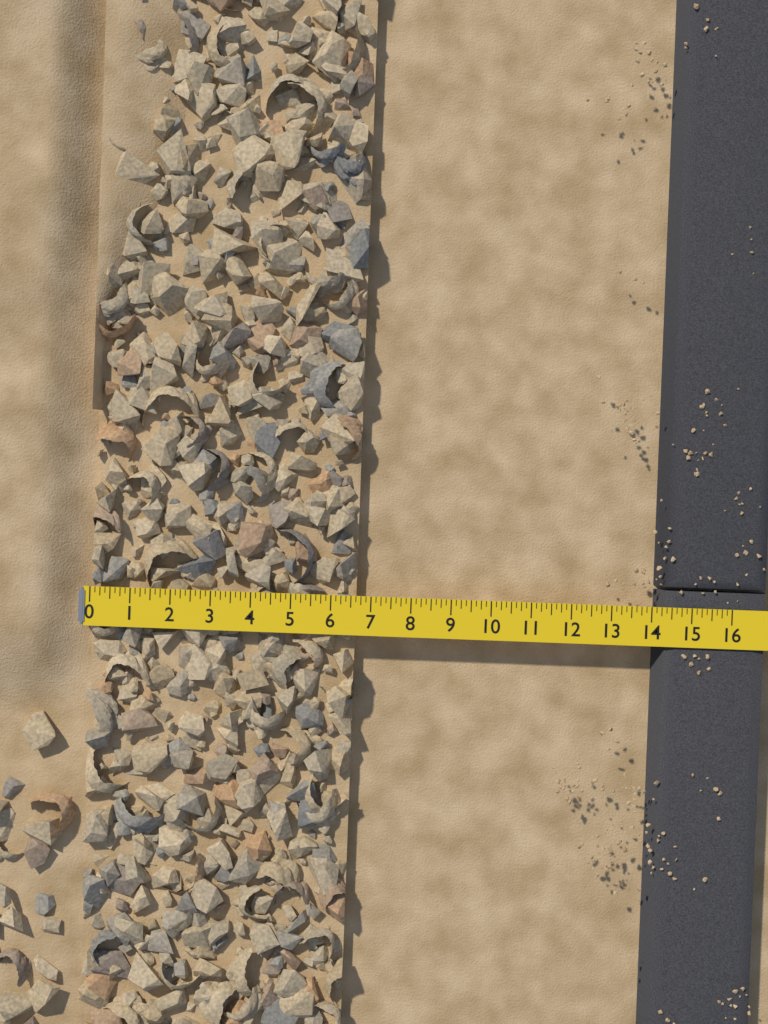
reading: 6.625 (no unit)
